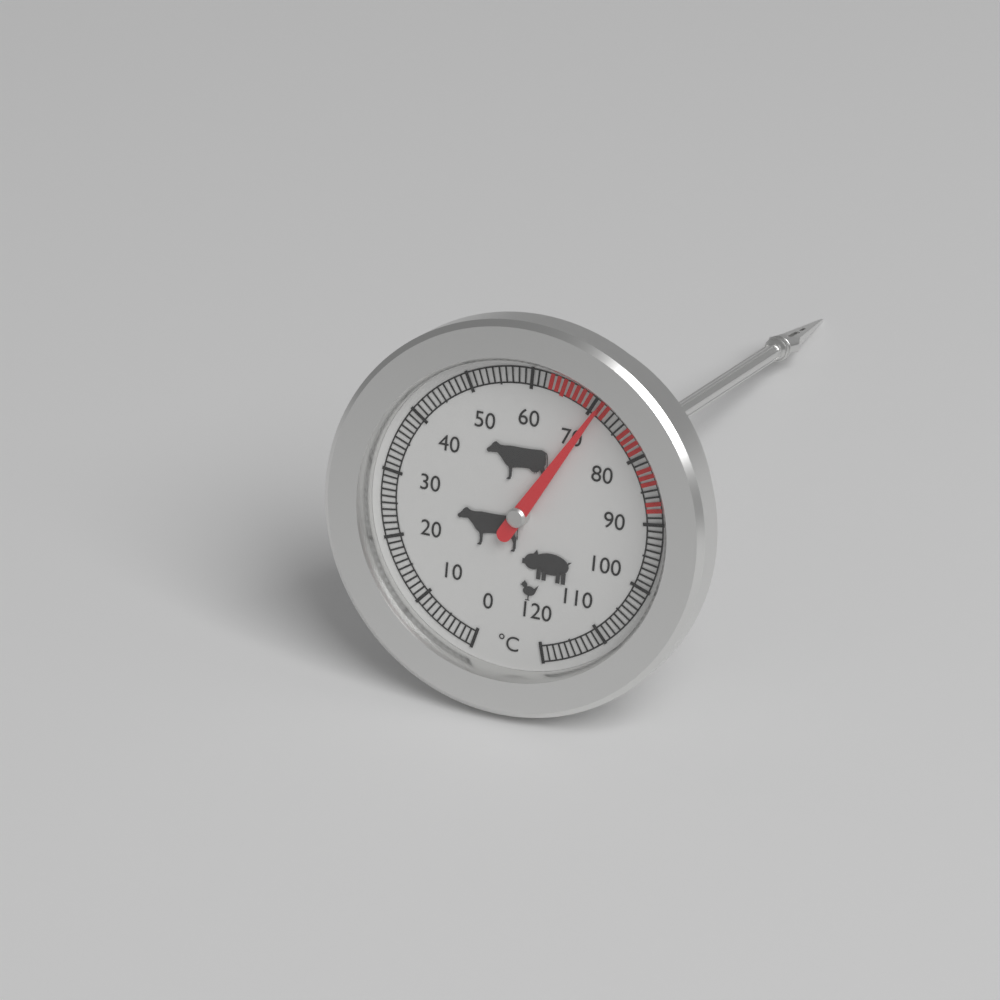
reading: 71 °C
